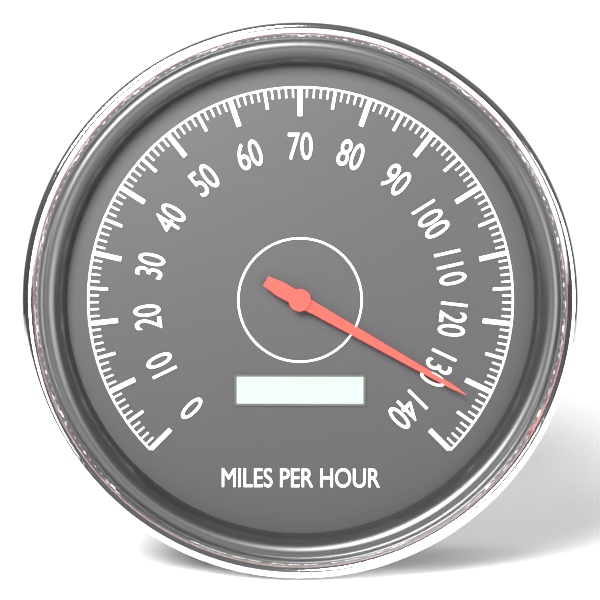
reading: 132 mph
